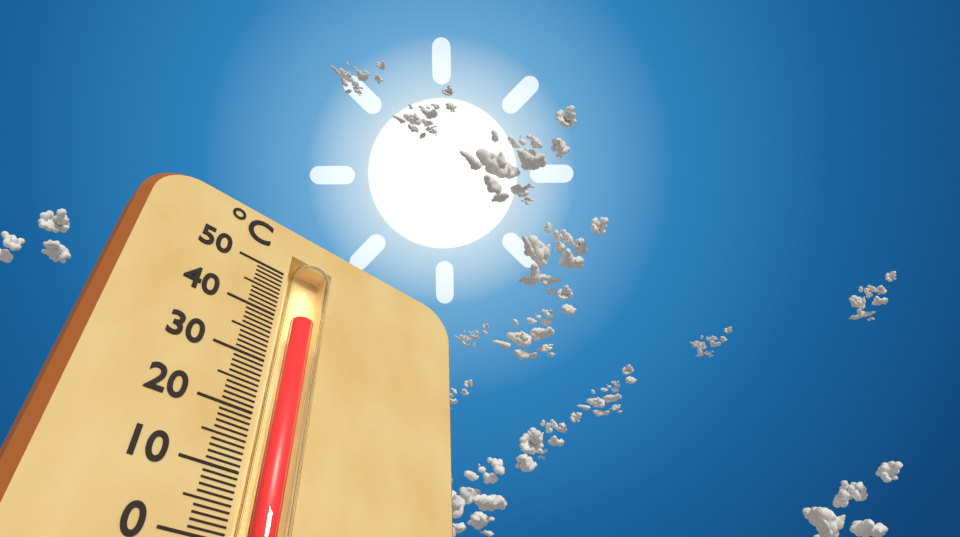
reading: 41 °C
